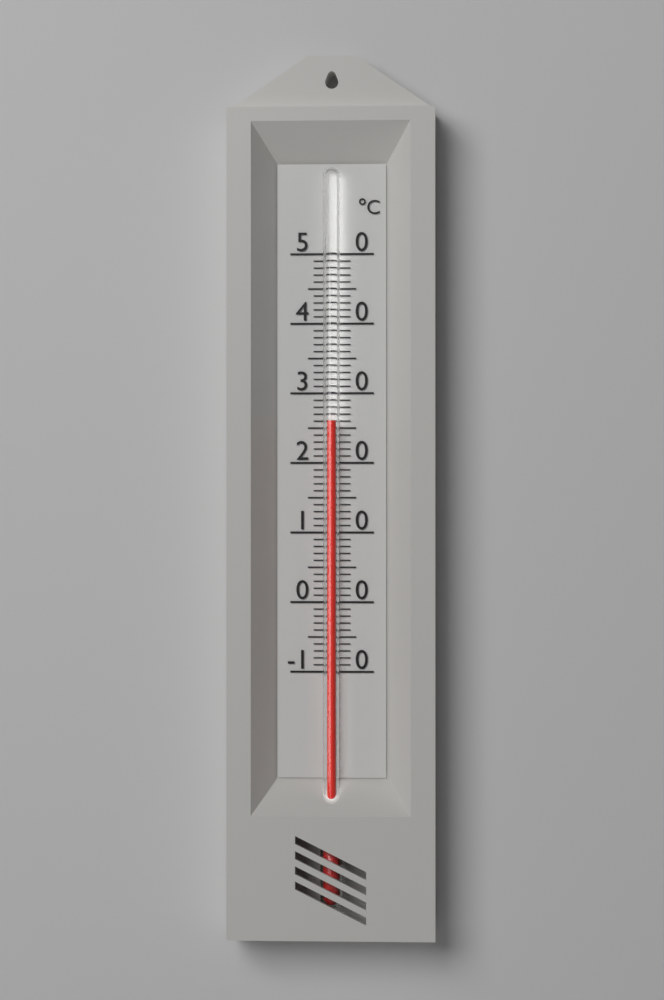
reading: 26 °C
